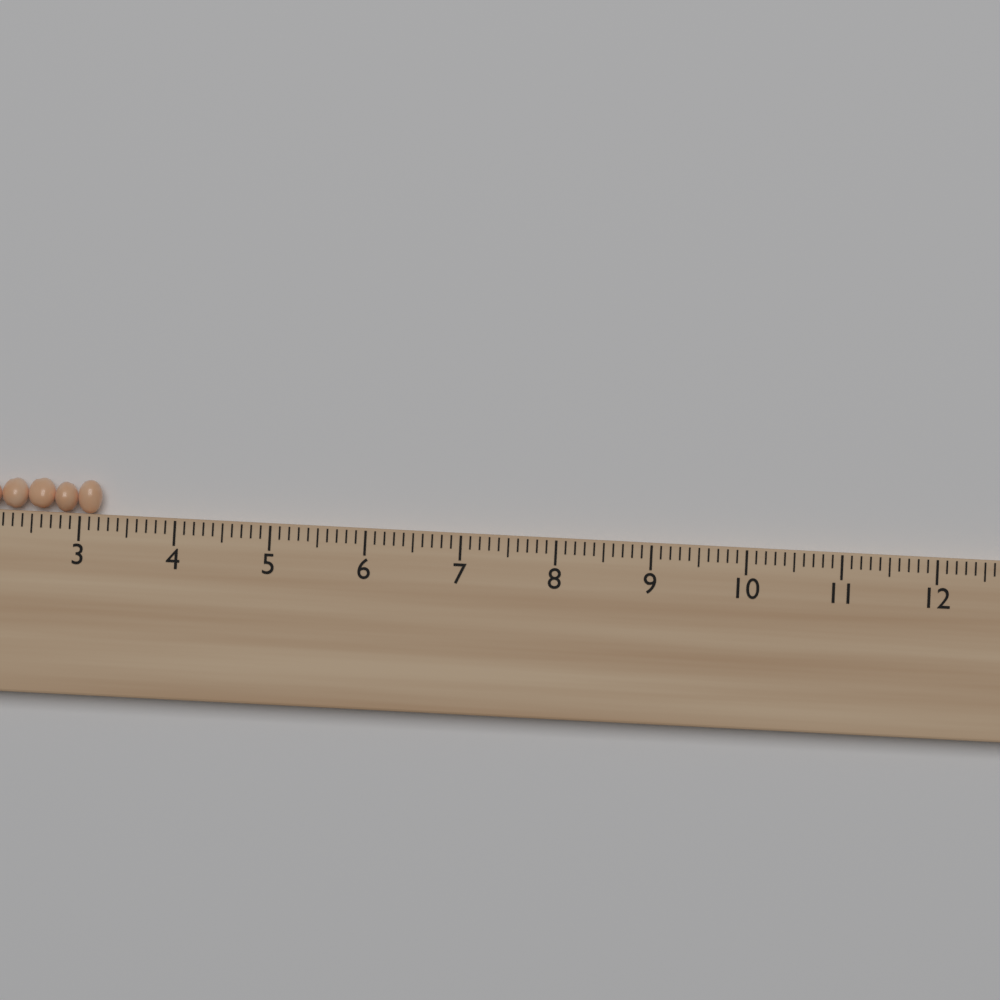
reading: 3.2 cm
